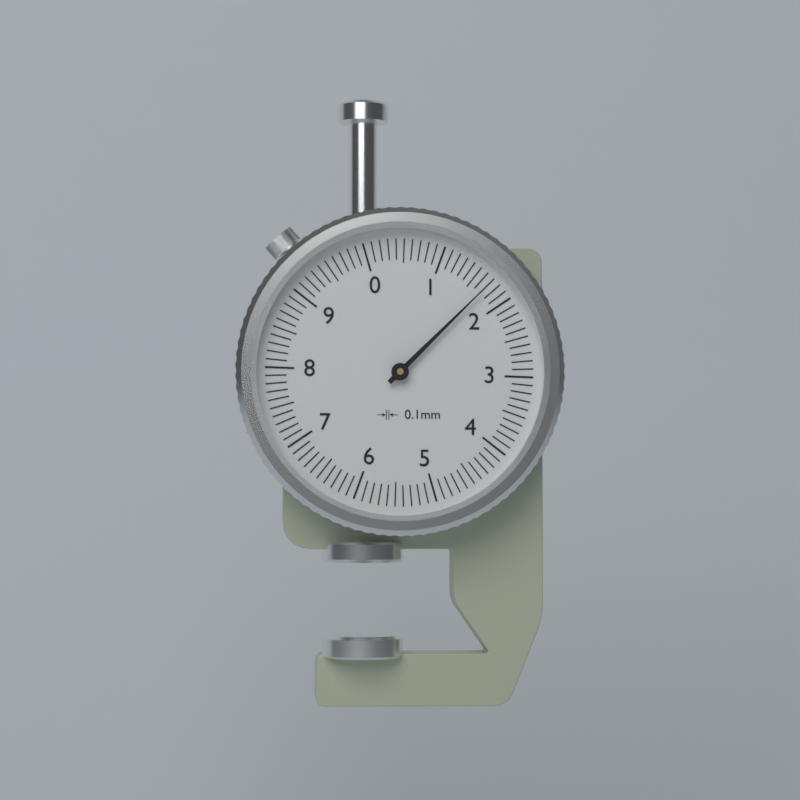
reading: 1.7 mm
